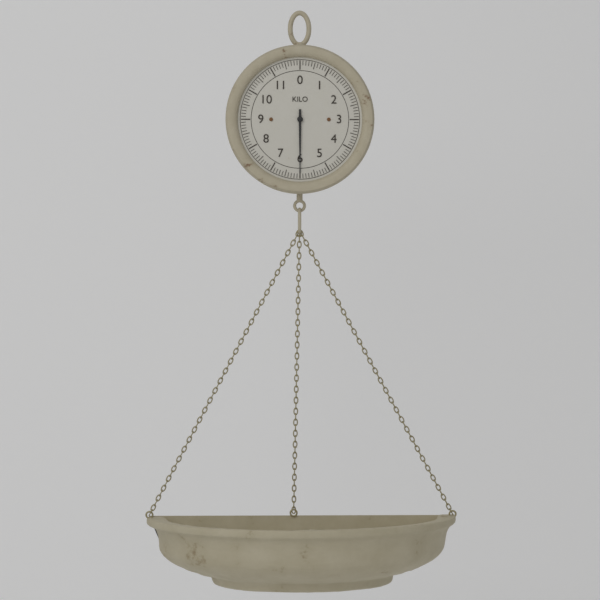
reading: 6.0 kg
